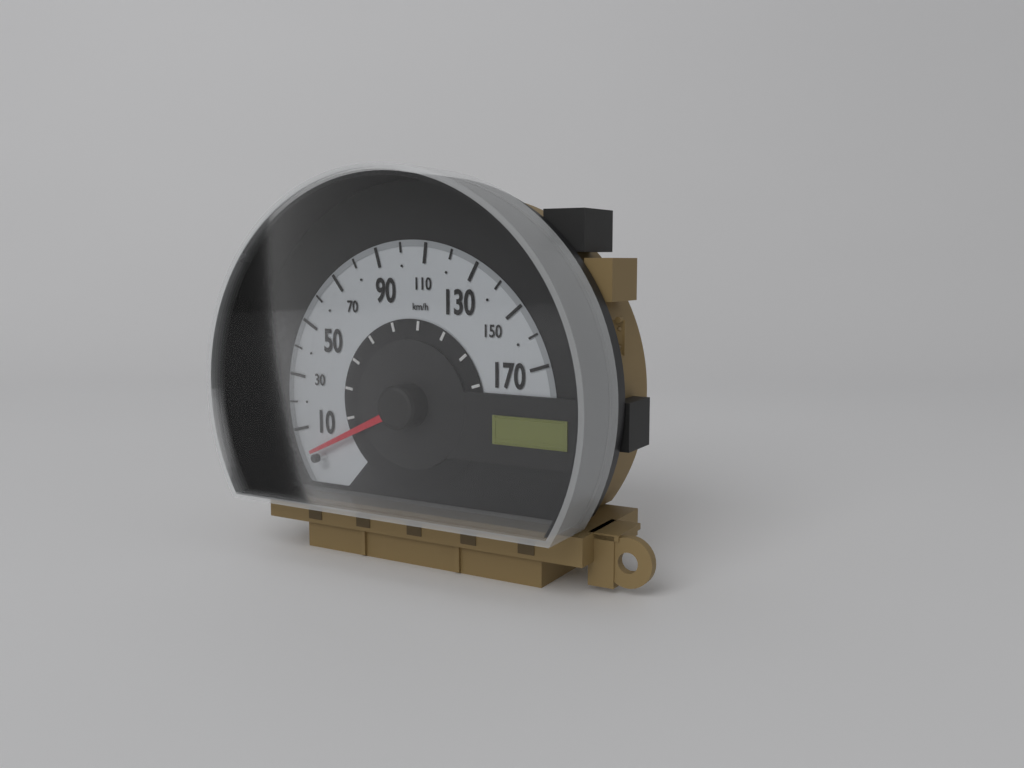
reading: 0 km/h
